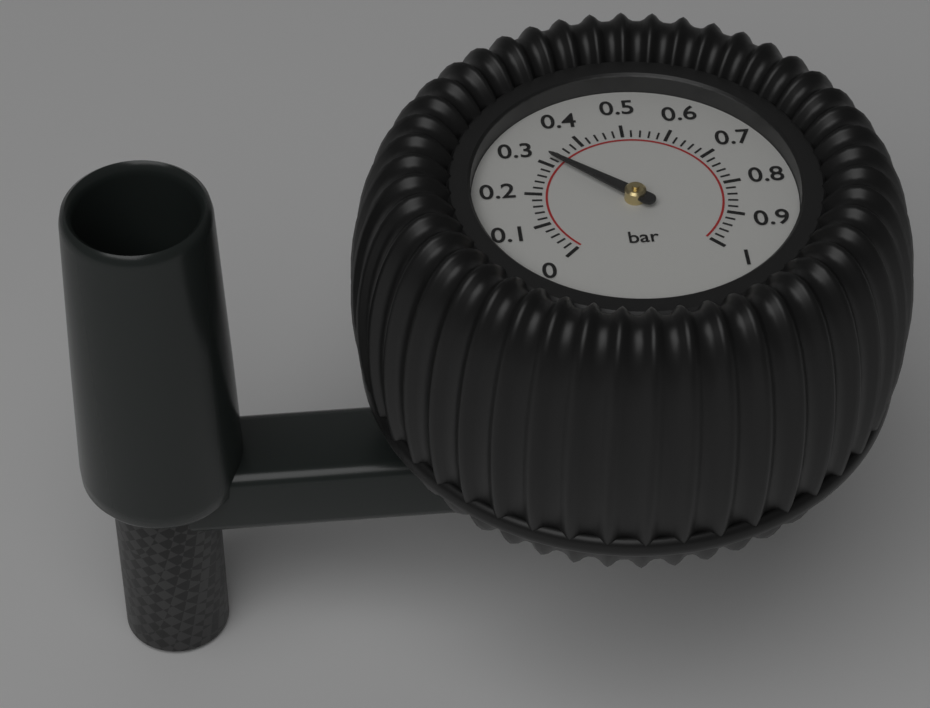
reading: 0.32 bar
